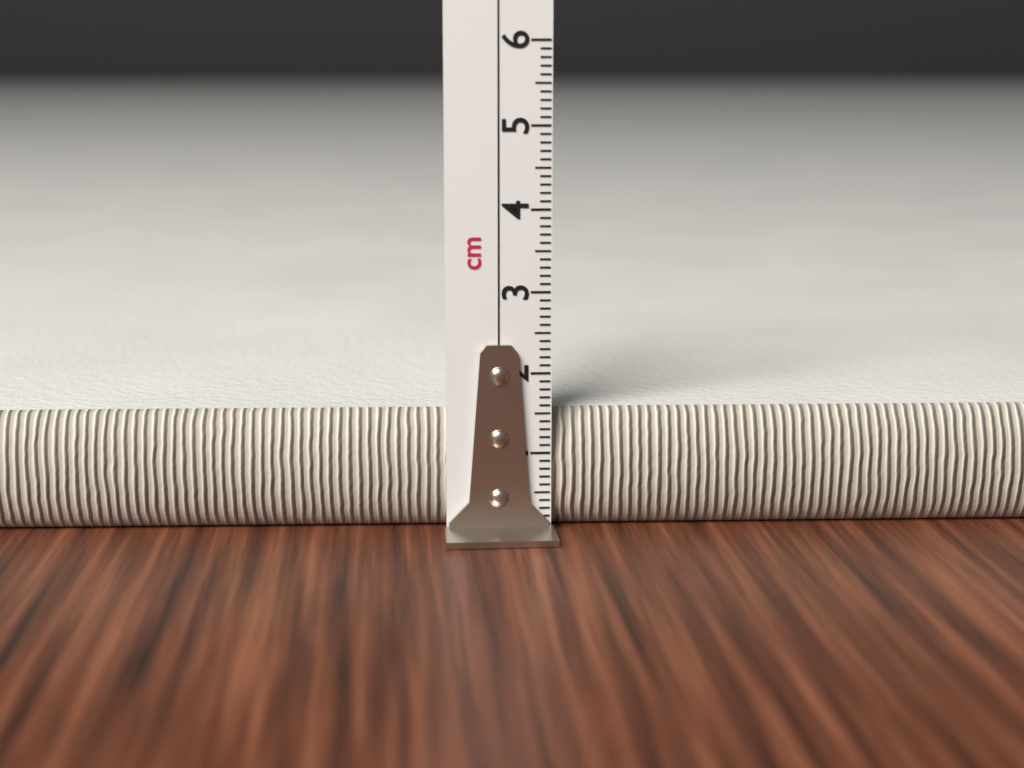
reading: 1.5 cm
